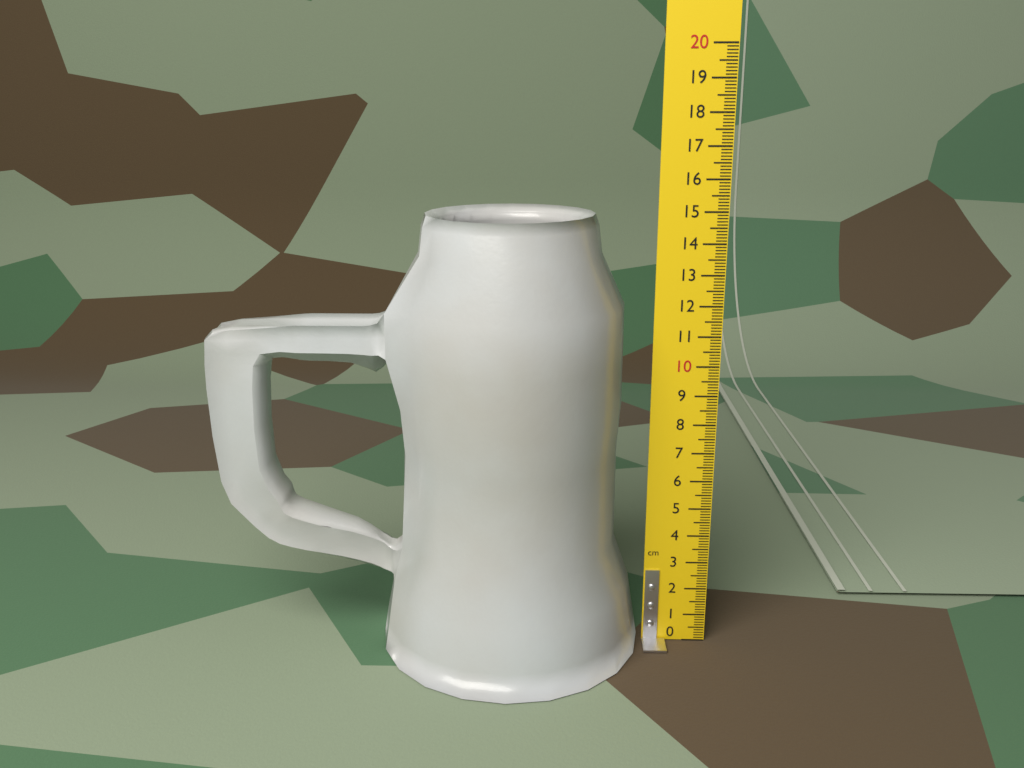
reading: 14.9 cm
